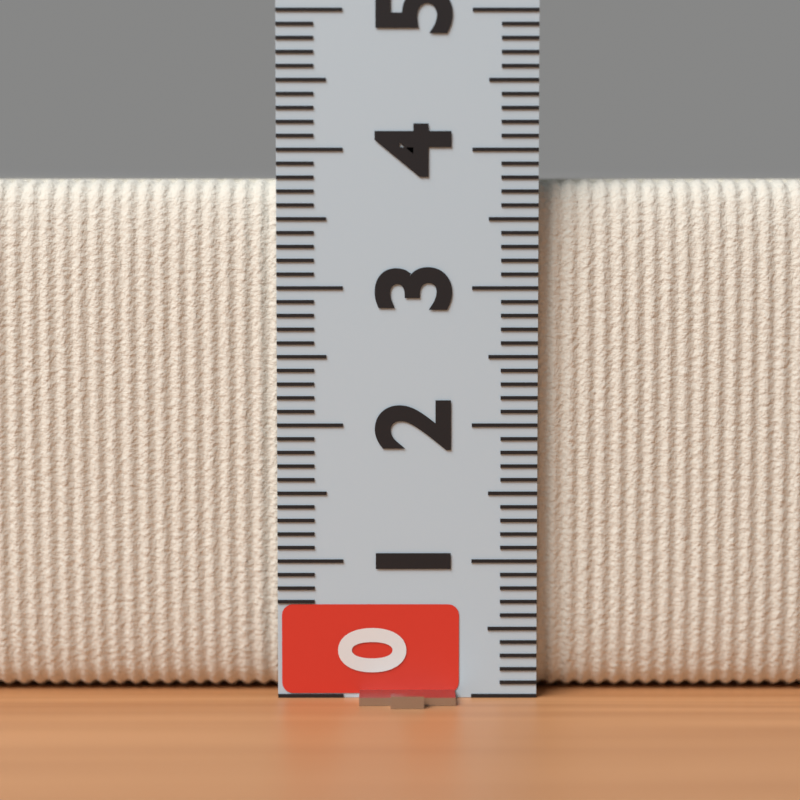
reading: 3.8 (no unit)
